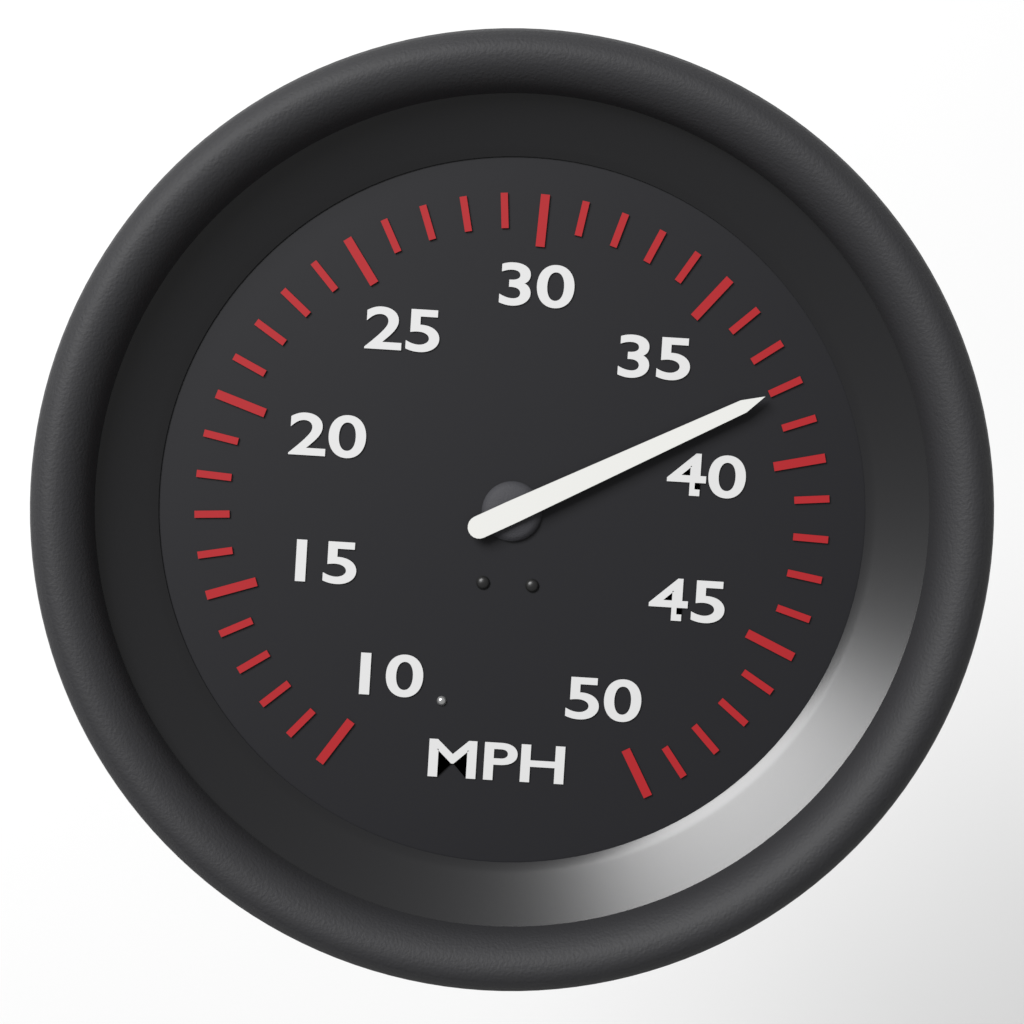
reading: 38 MPH
